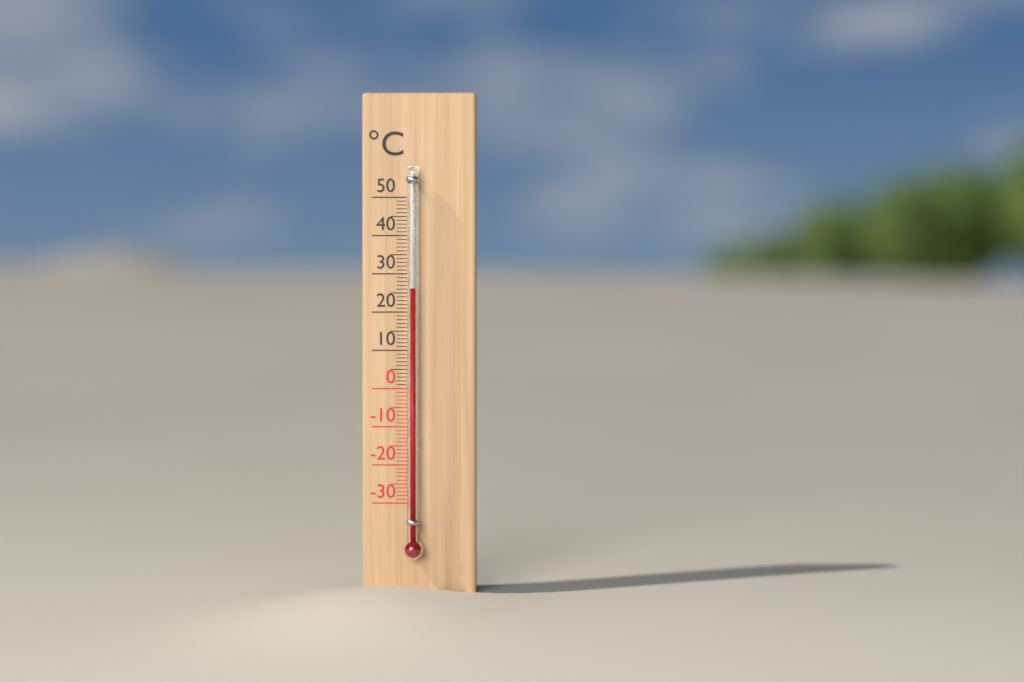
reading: 26 °C
